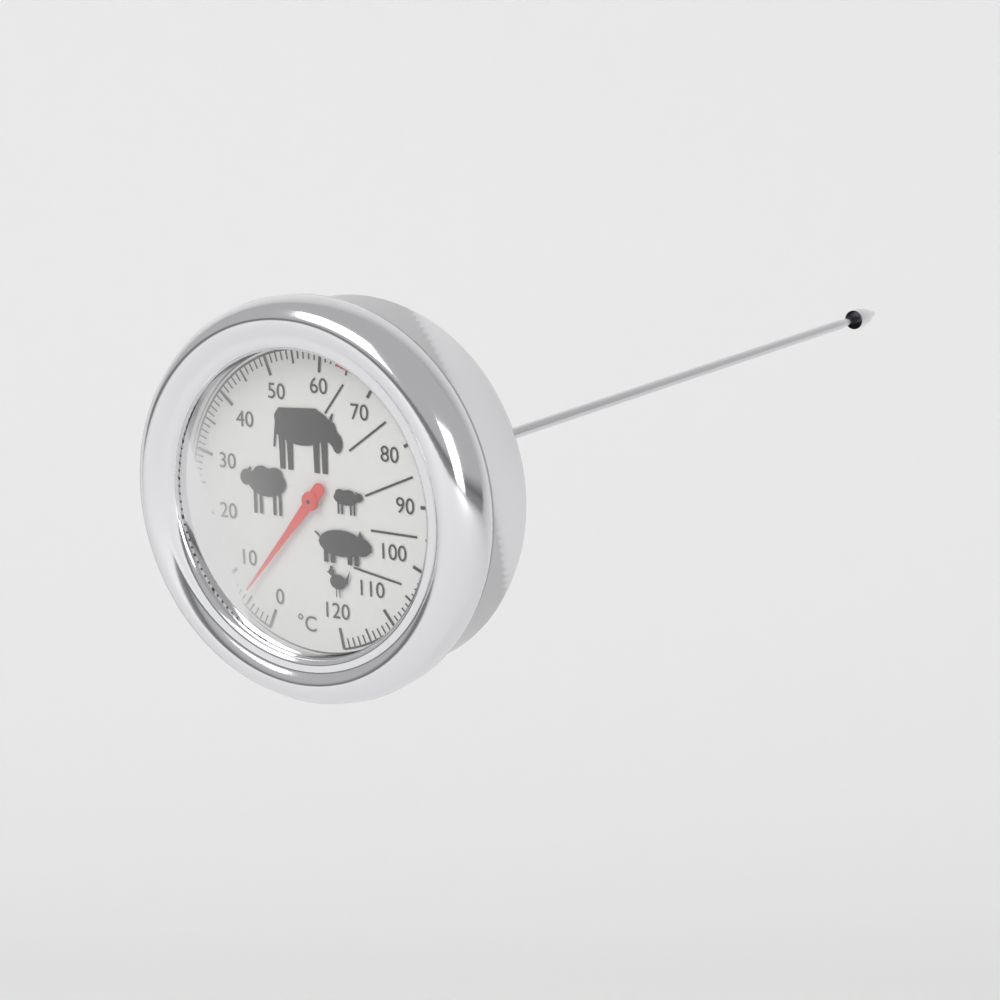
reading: 6 °C
